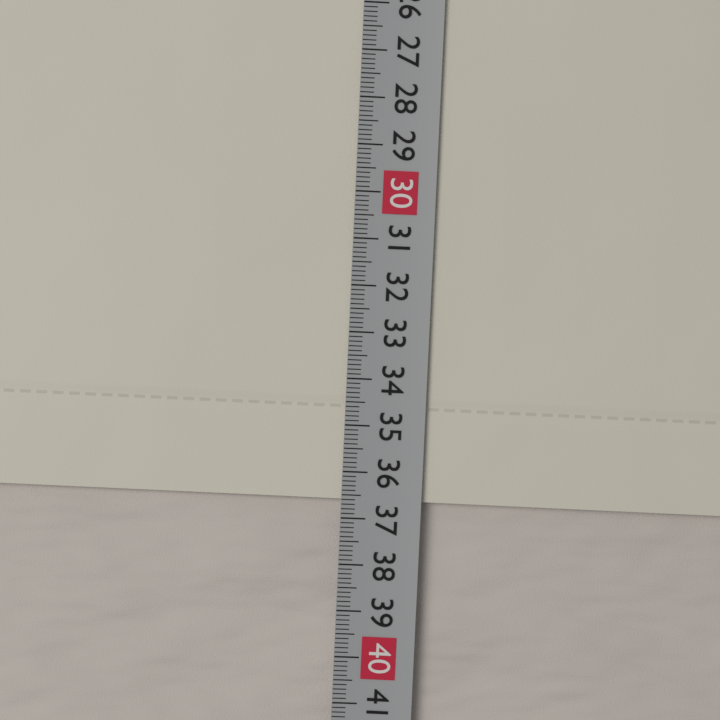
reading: 36.6 cm
